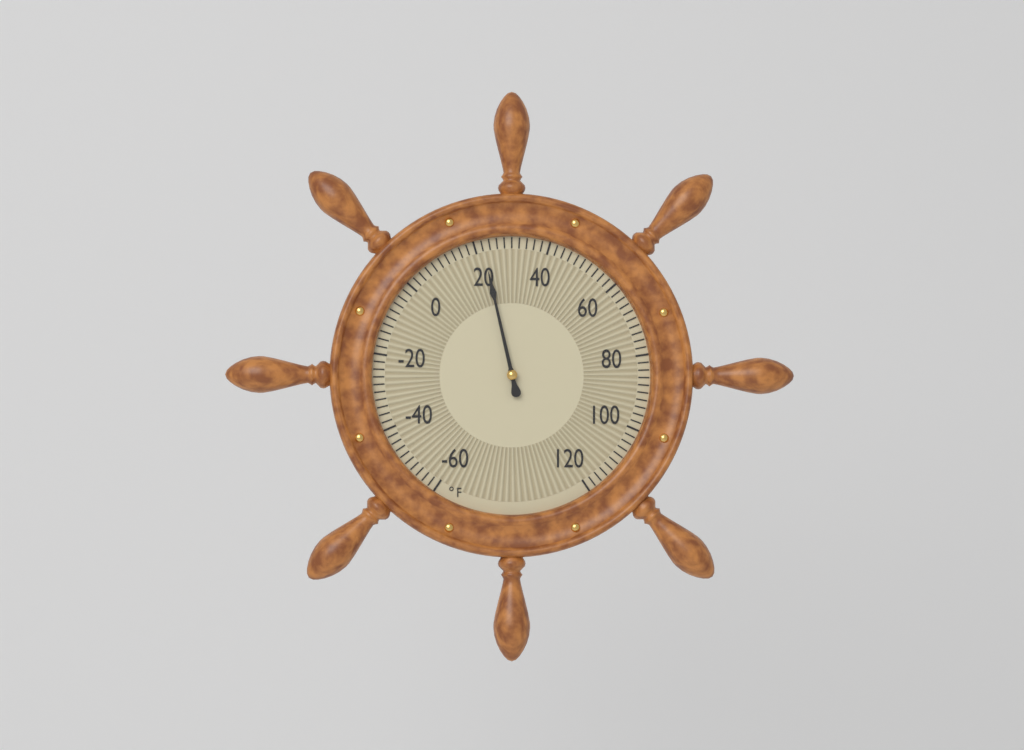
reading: 22 °F
